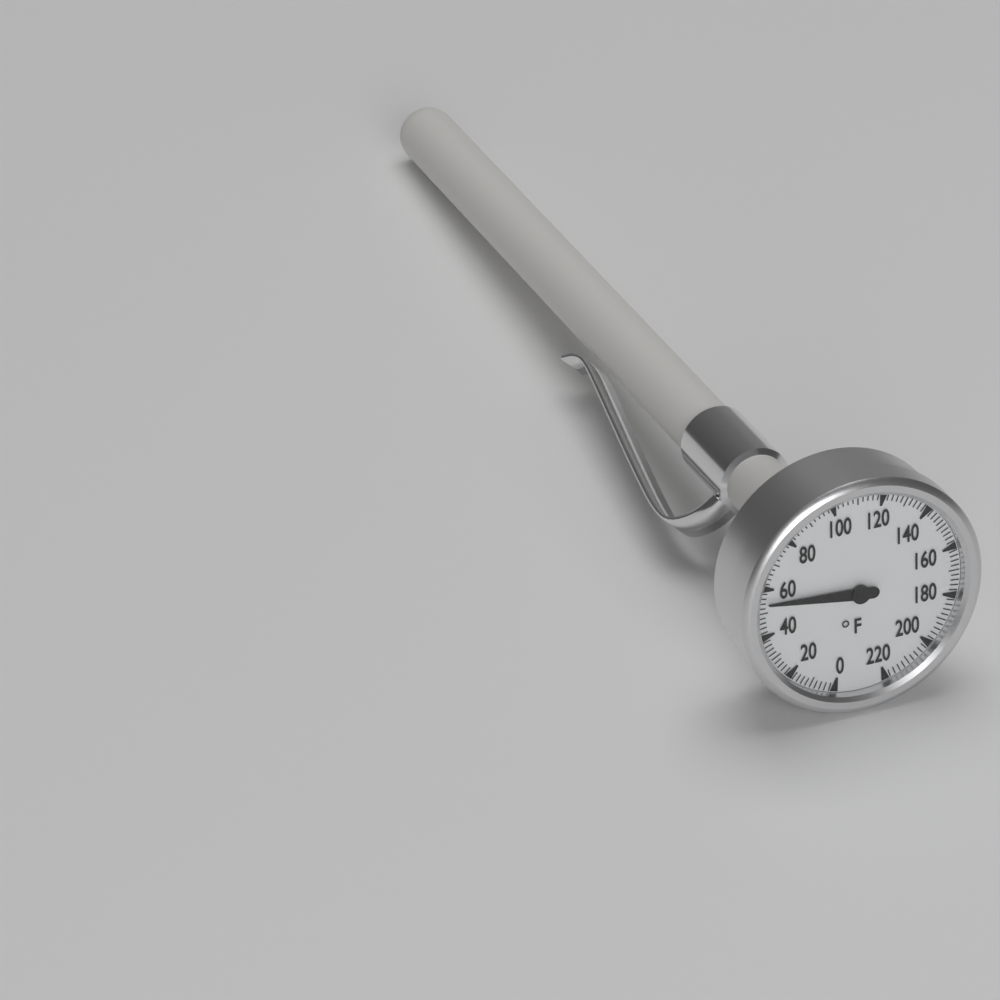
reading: 54 °F
